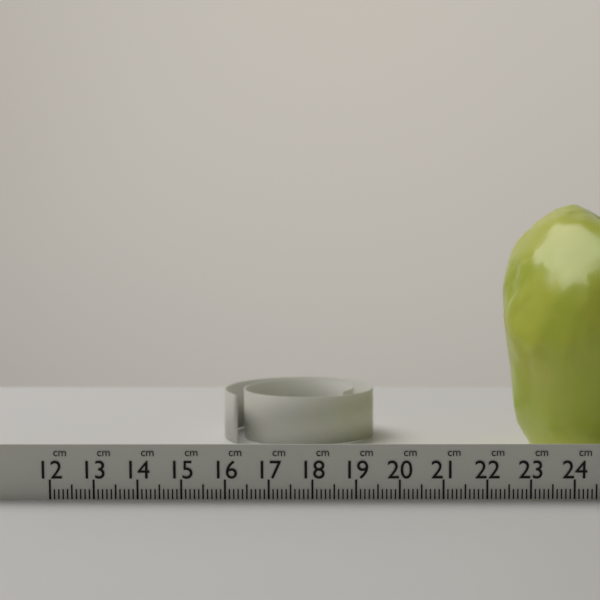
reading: 22.6 cm
